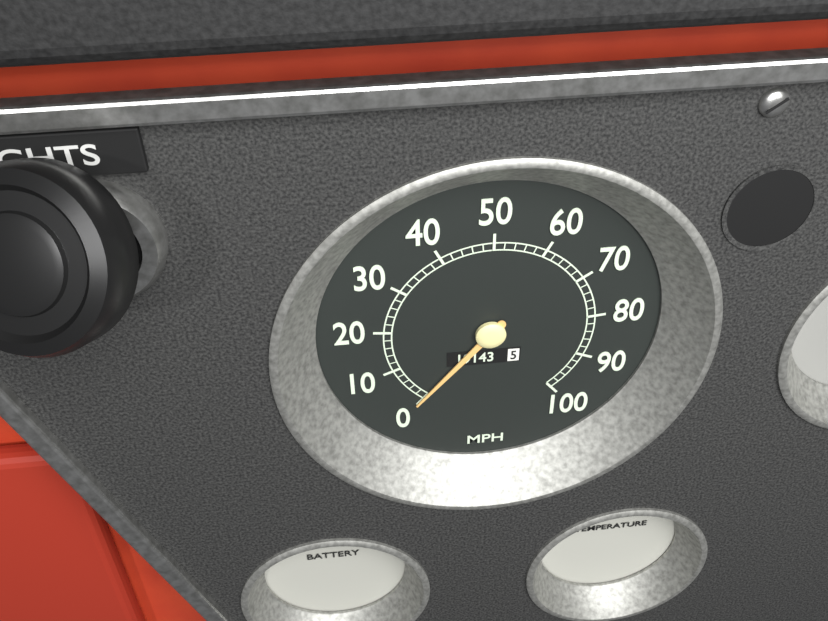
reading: 0 MPH
